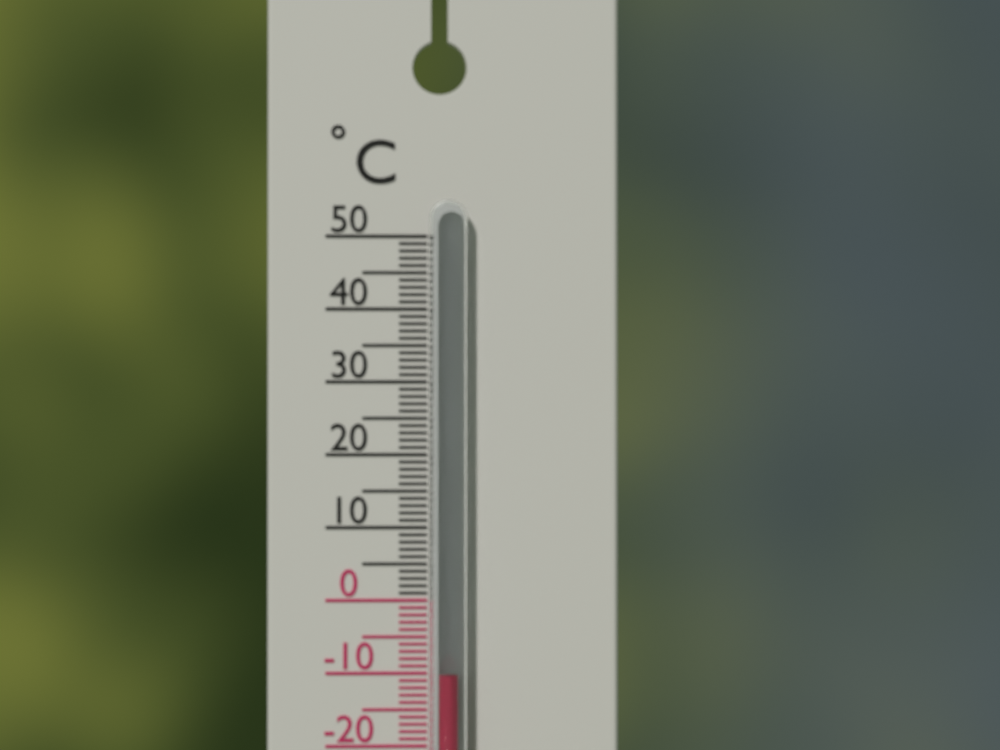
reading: -10 °C
